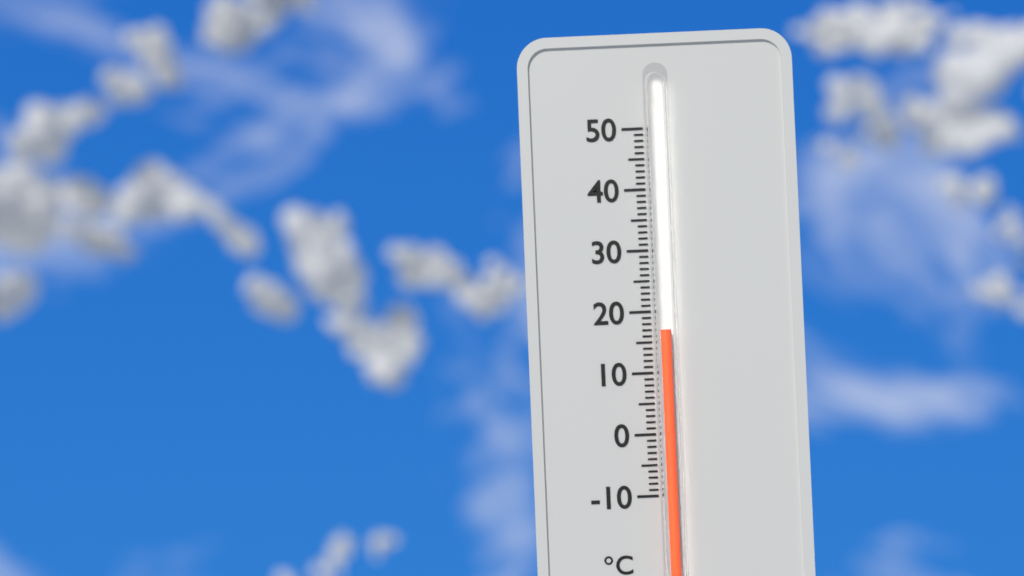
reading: 17 °C
